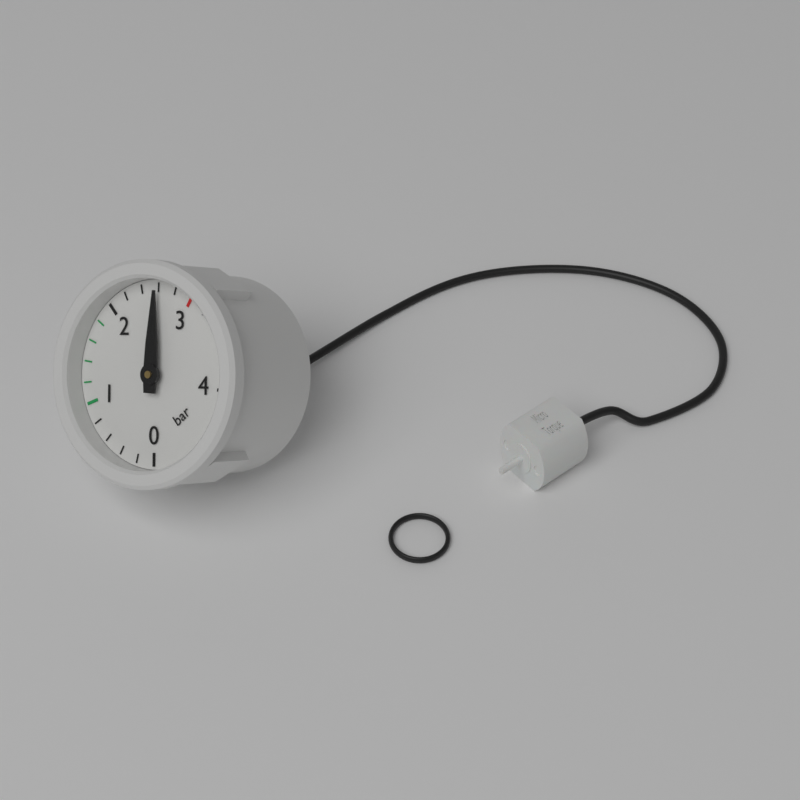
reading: 2.6 bar
